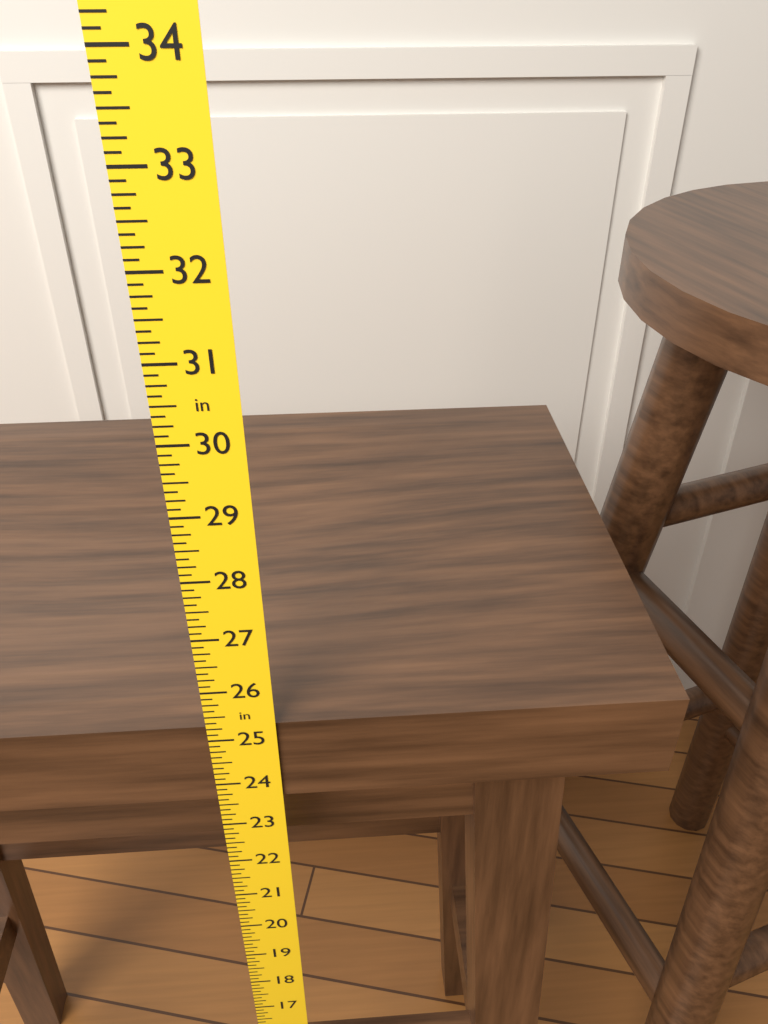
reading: 25.250 in
